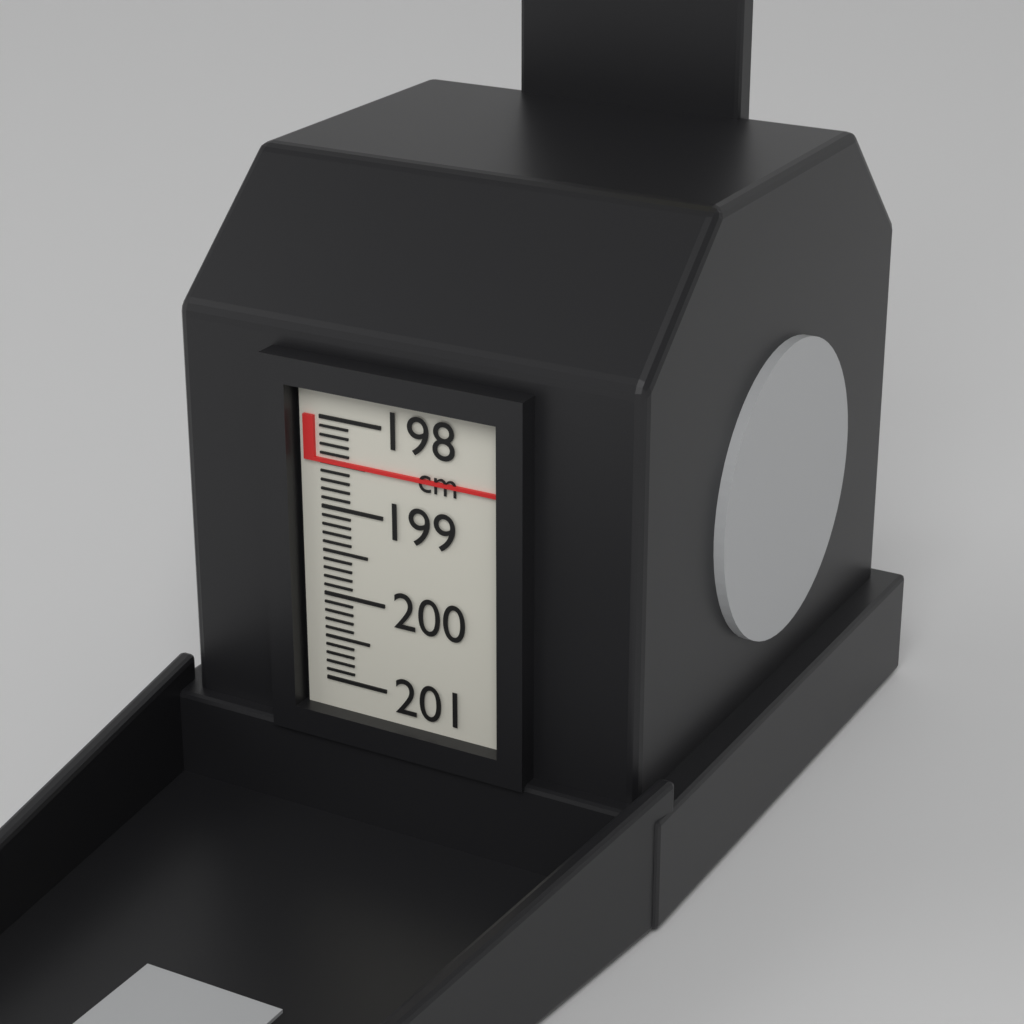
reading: 198.5 cm
